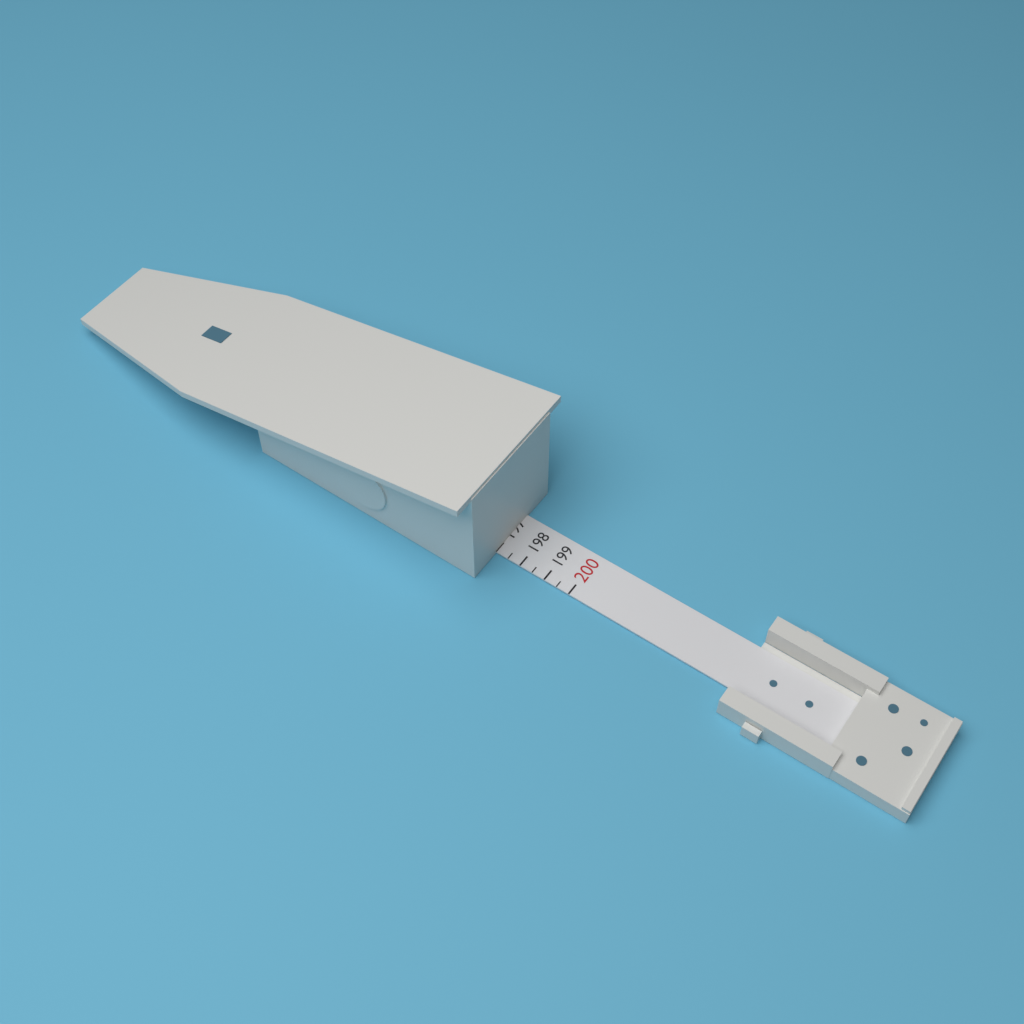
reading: 197.0 (no unit)
